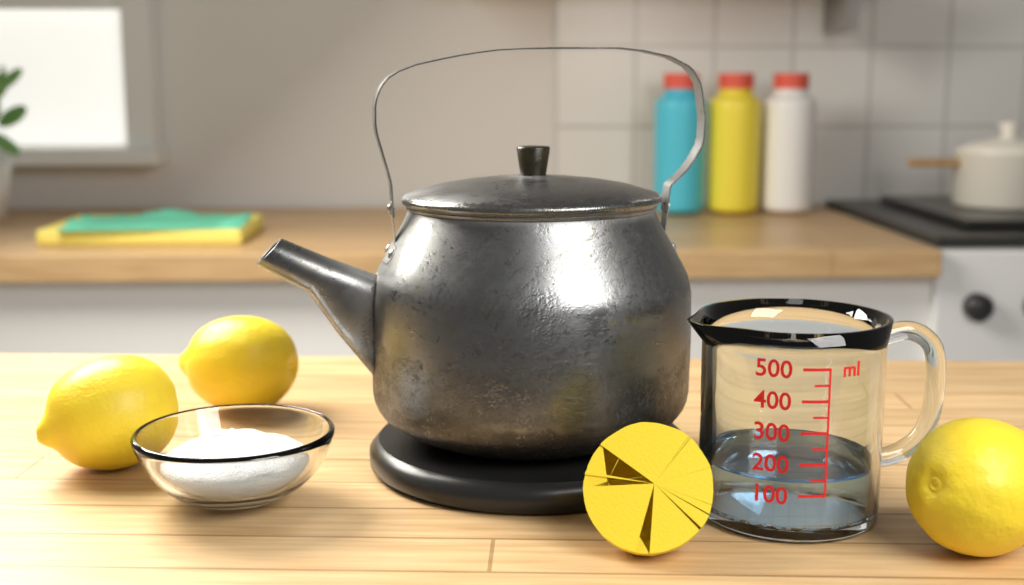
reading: 150 ml
